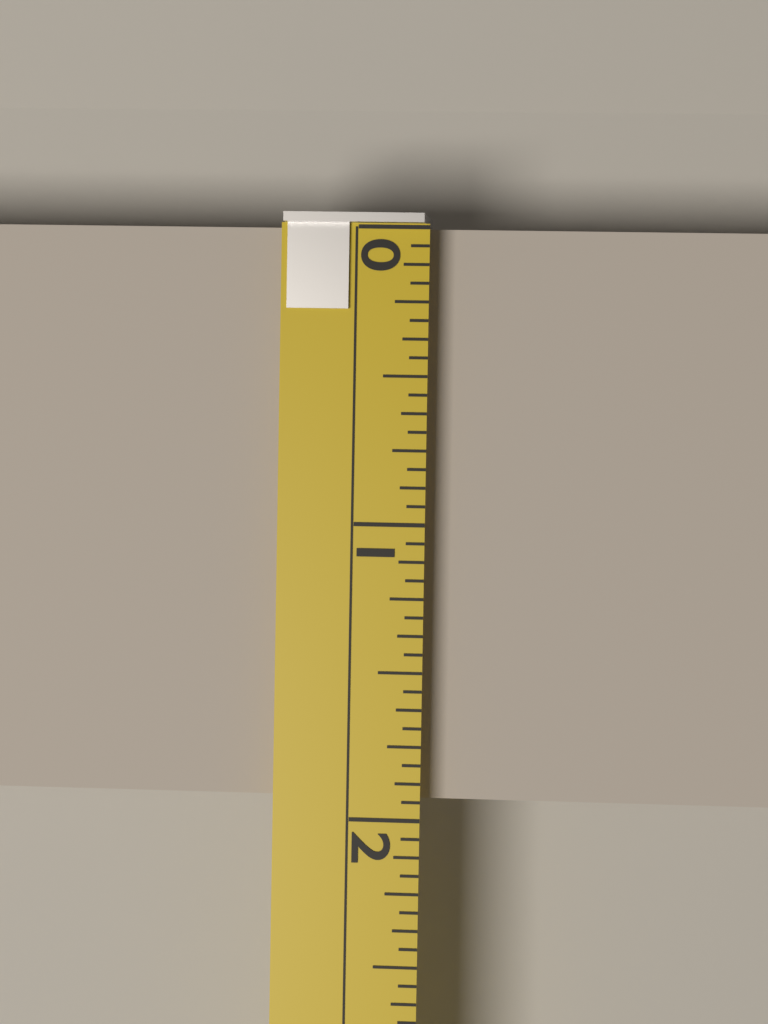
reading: 1.9375 (no unit)
